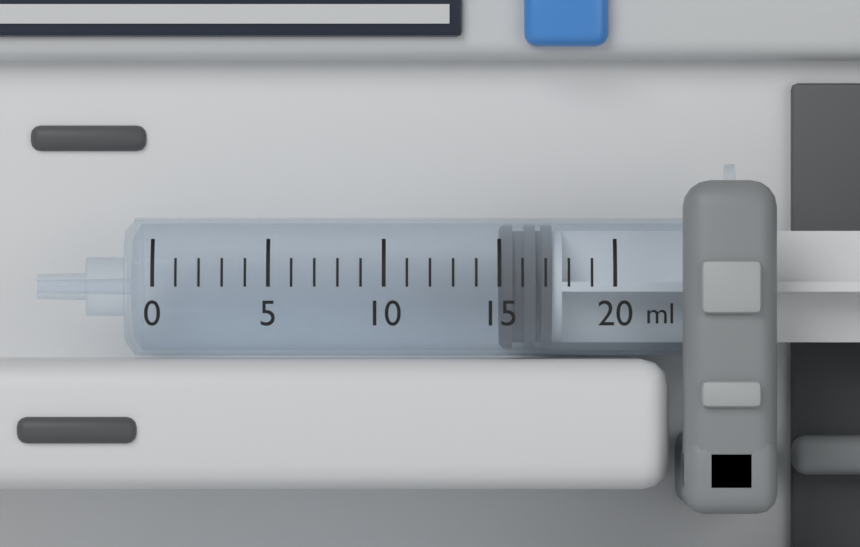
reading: 15 ml
